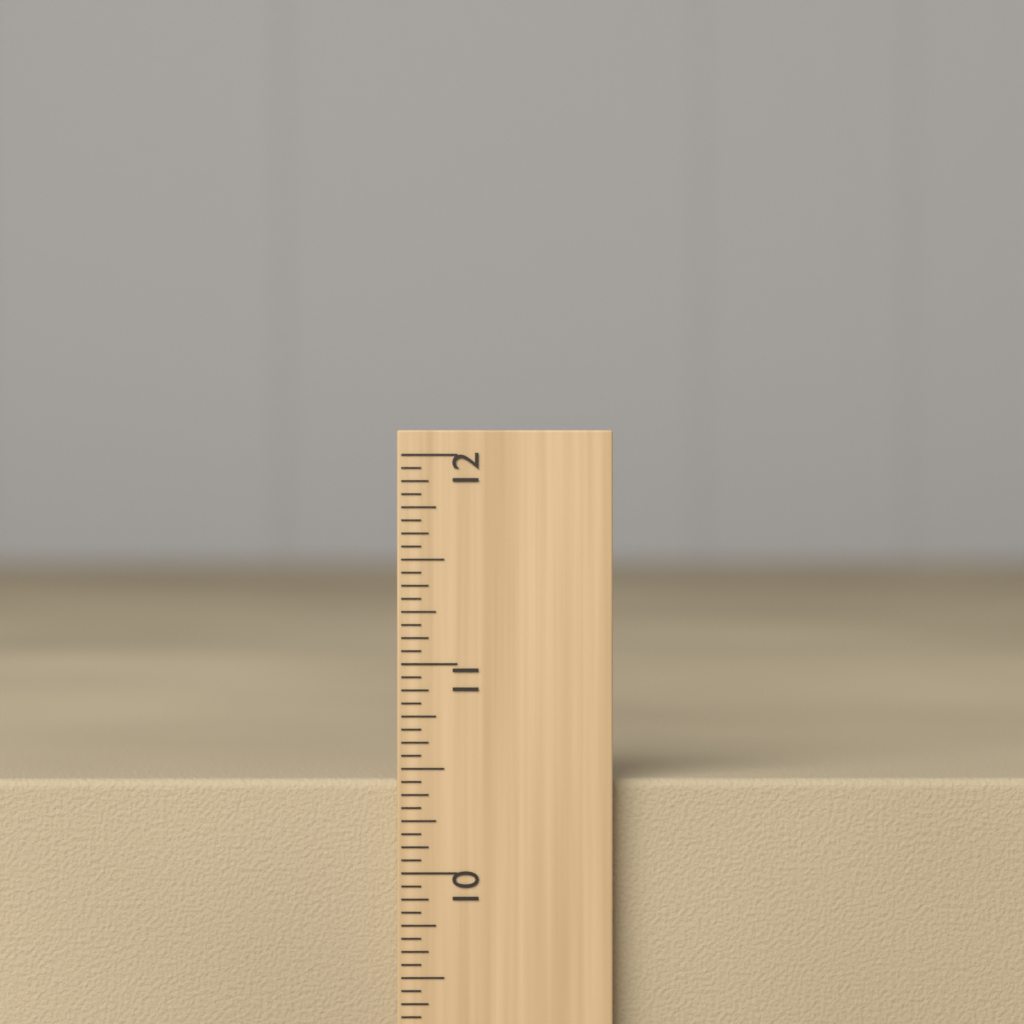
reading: 10.4375 inch
